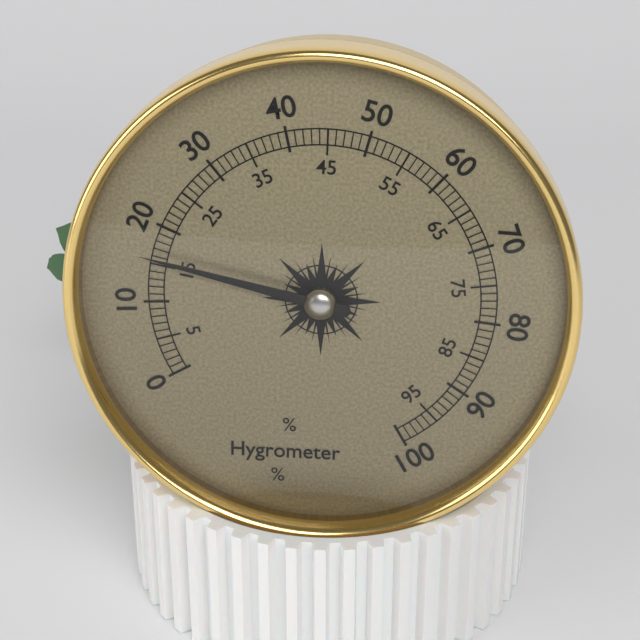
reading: 16 %
